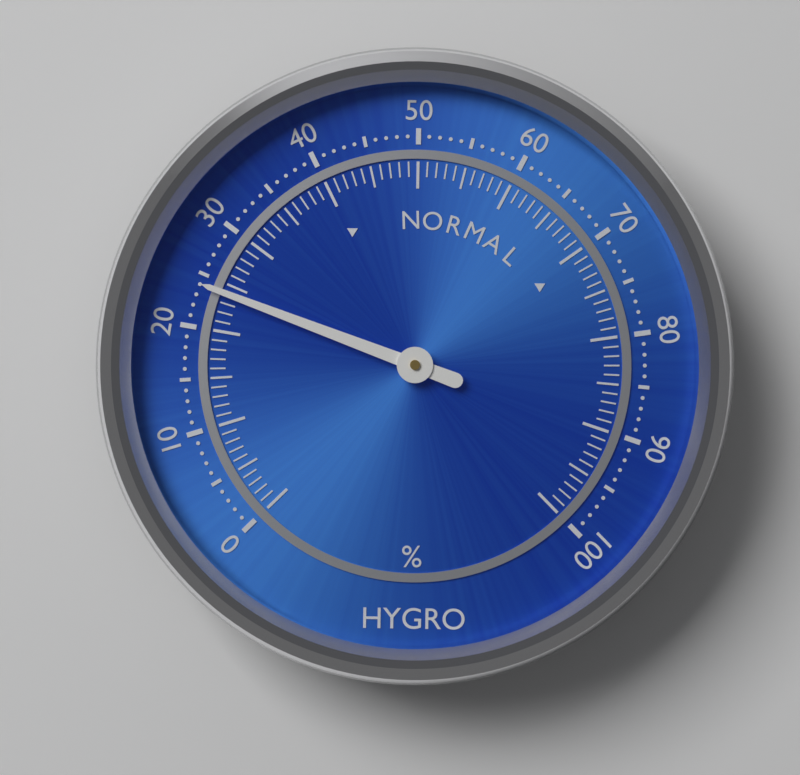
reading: 24 %
